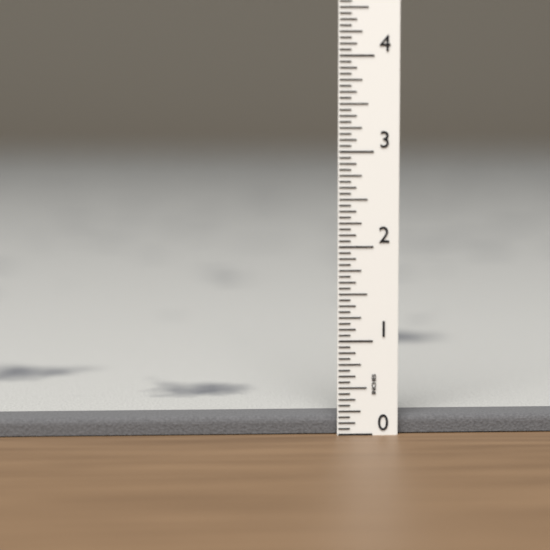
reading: 0.1875 in
